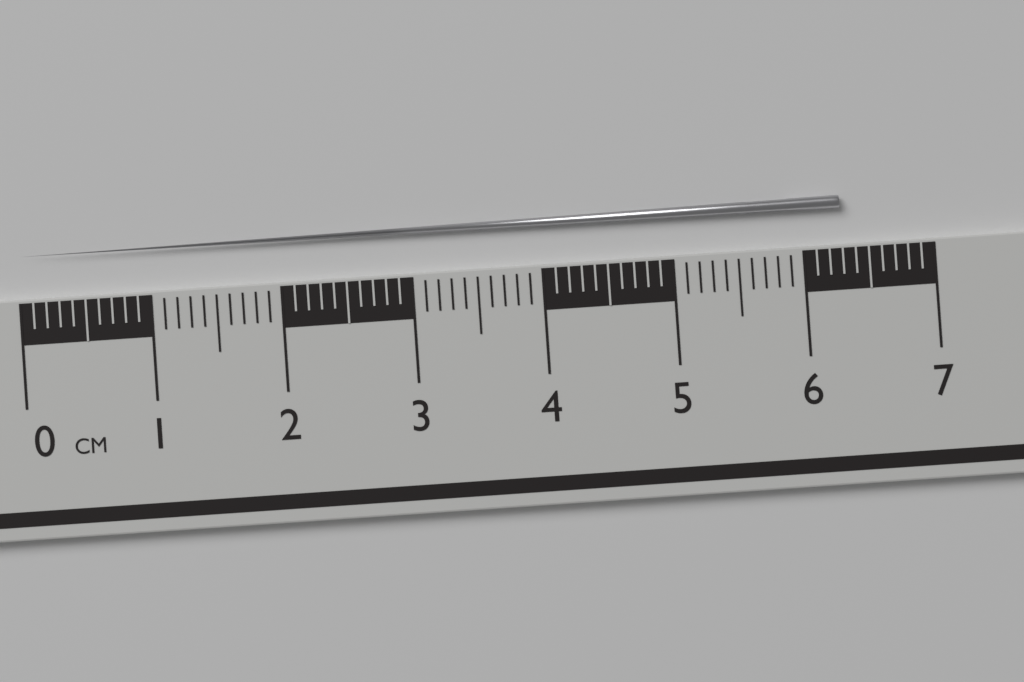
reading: 6.3 cm
